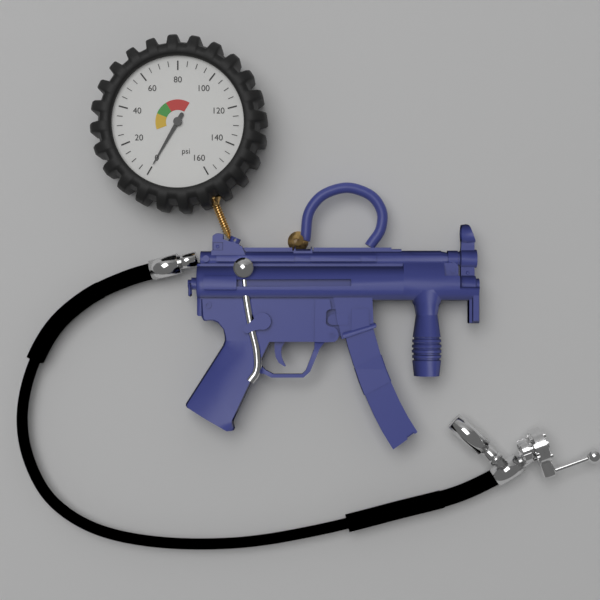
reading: 0 psi
